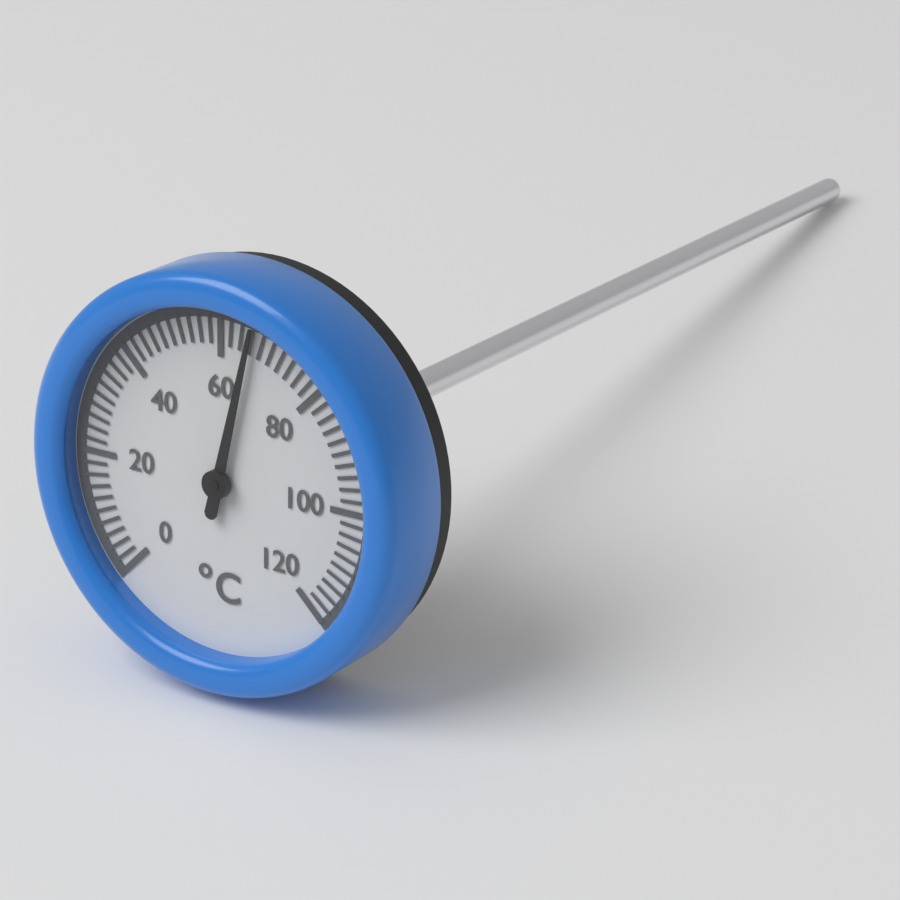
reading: 66 °C
